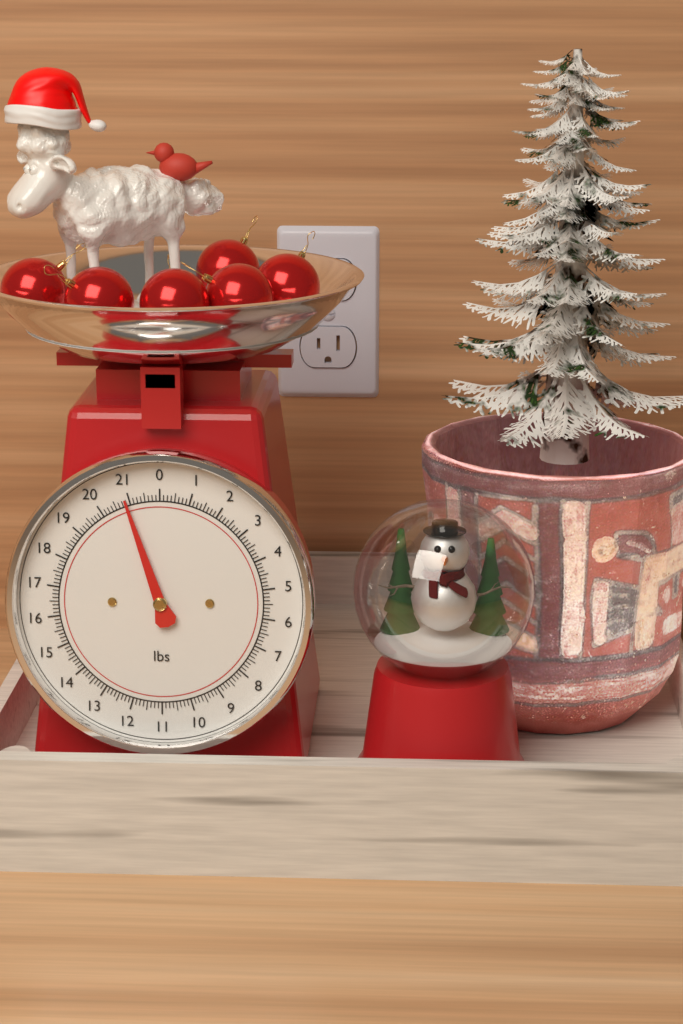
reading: 20.875 lbs
